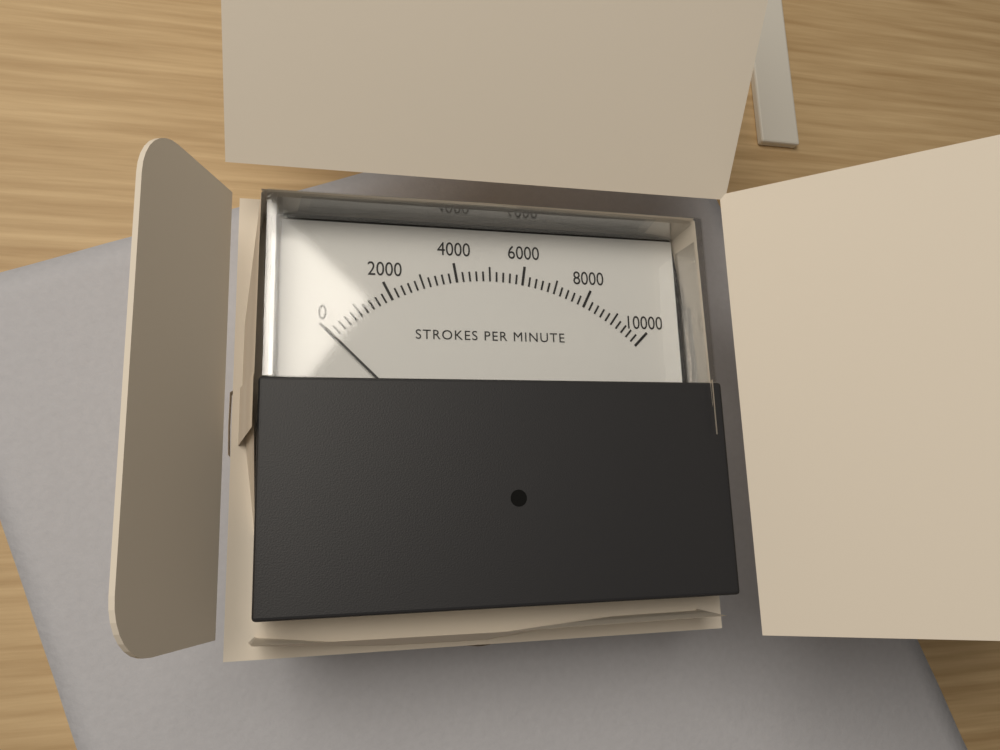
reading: 0 strokes per minute
